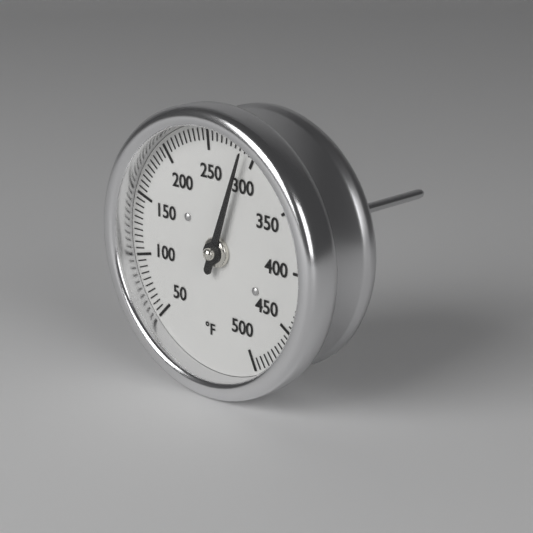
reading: 290 °F
